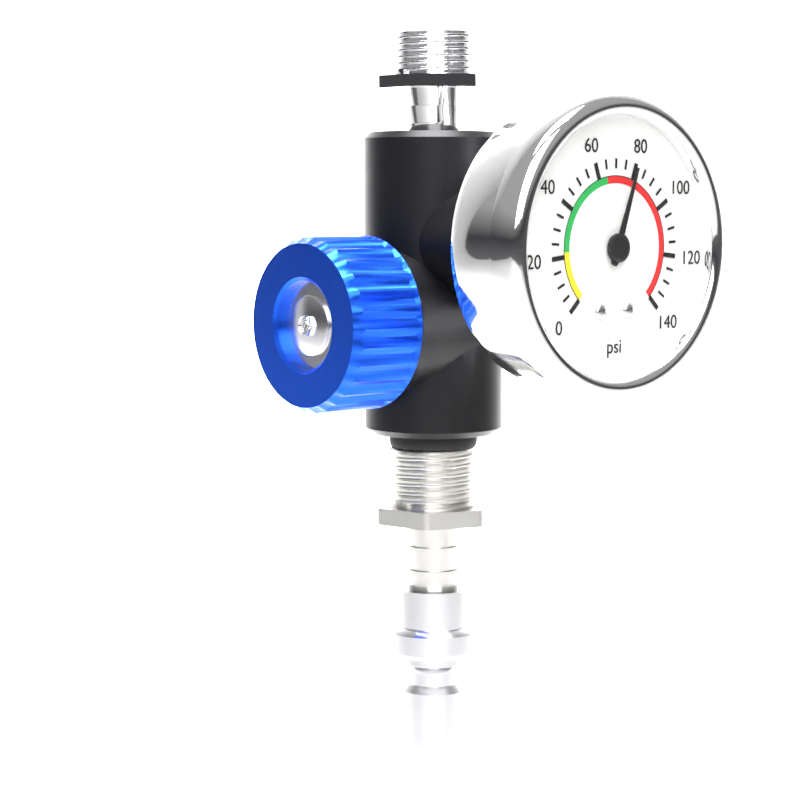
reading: 80 psi
